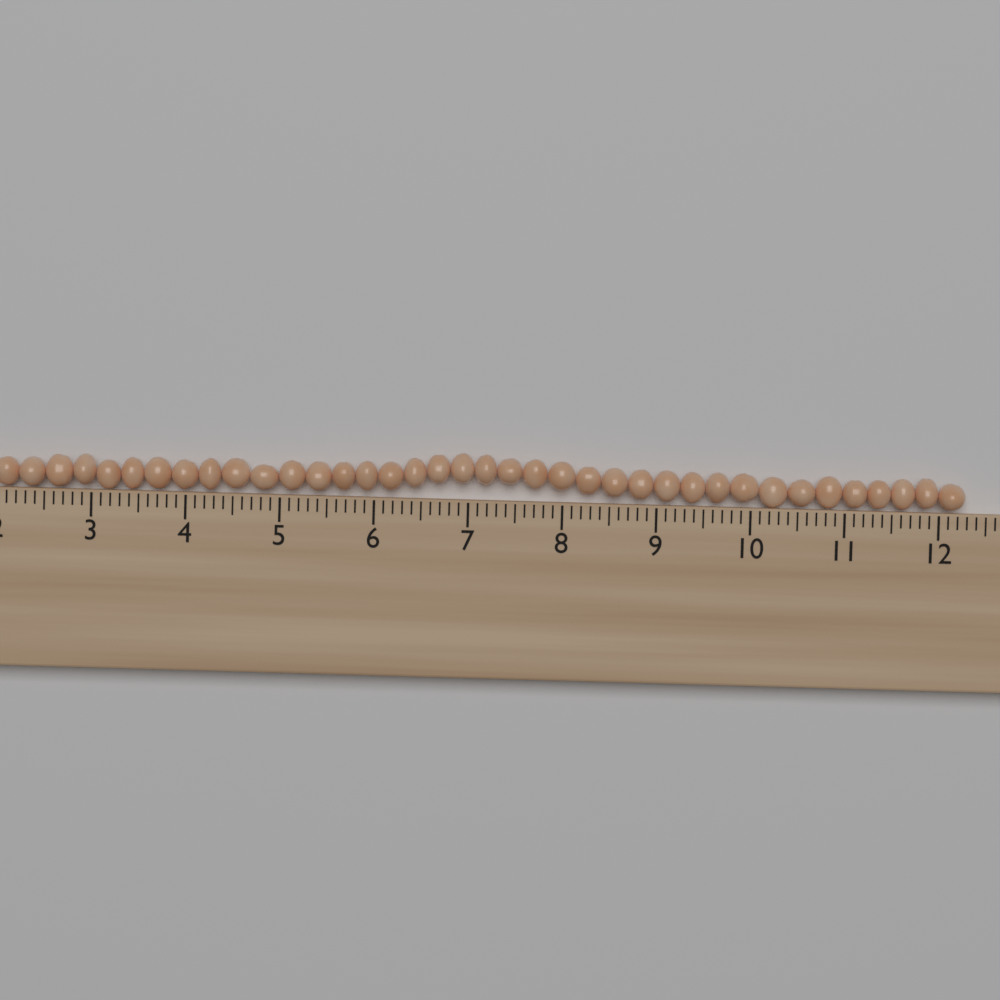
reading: 12.3 cm
